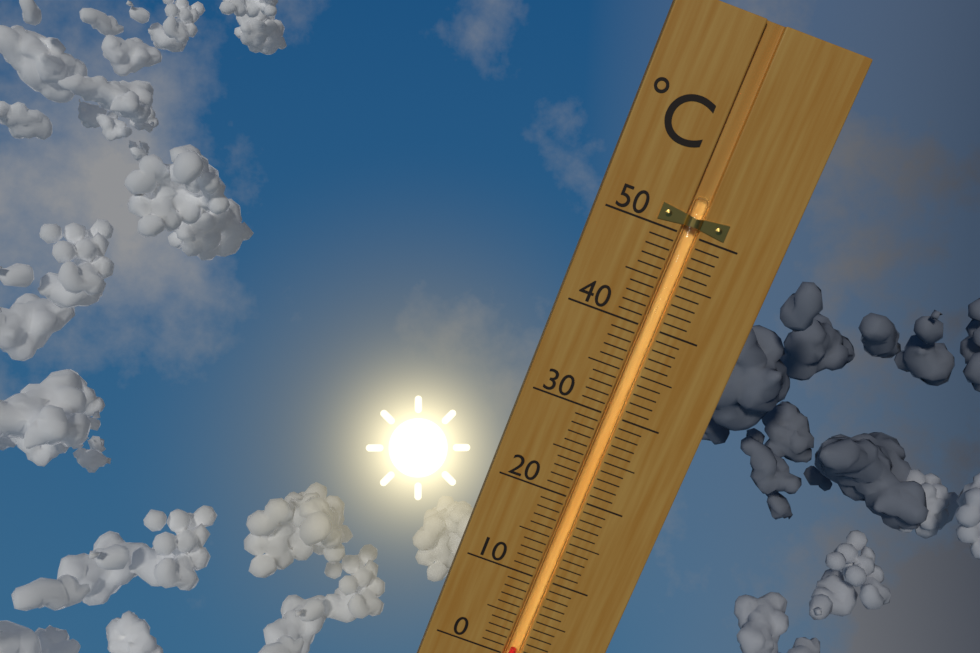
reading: 1 °C
